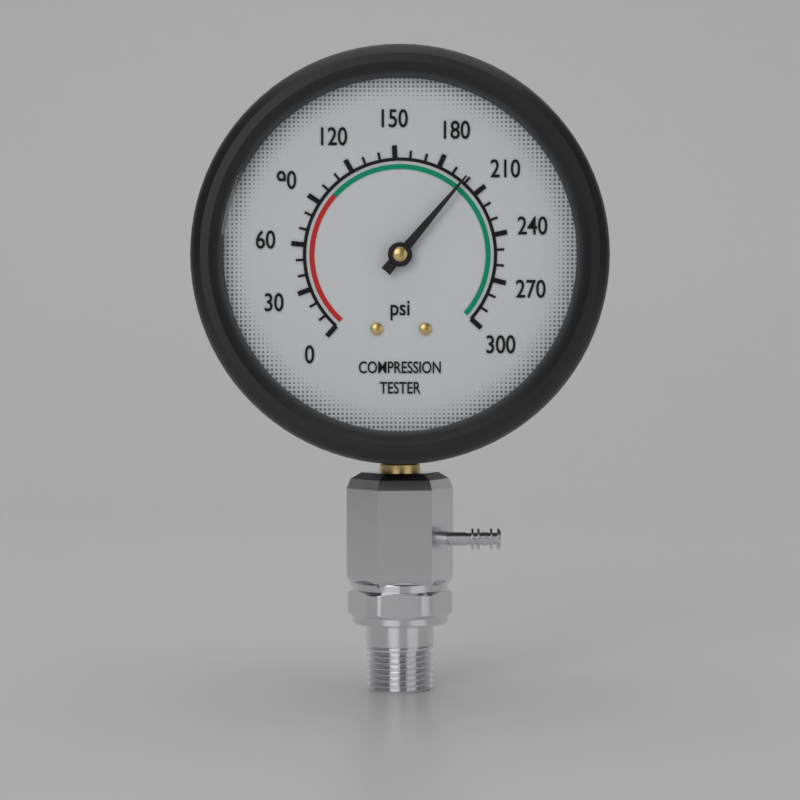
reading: 198 psi
